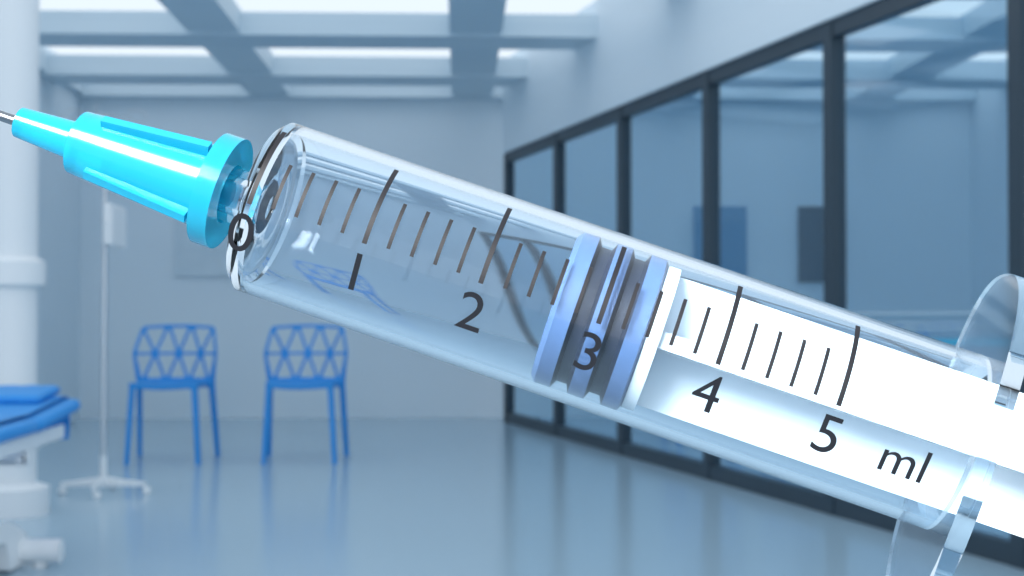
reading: 2.6 ml
